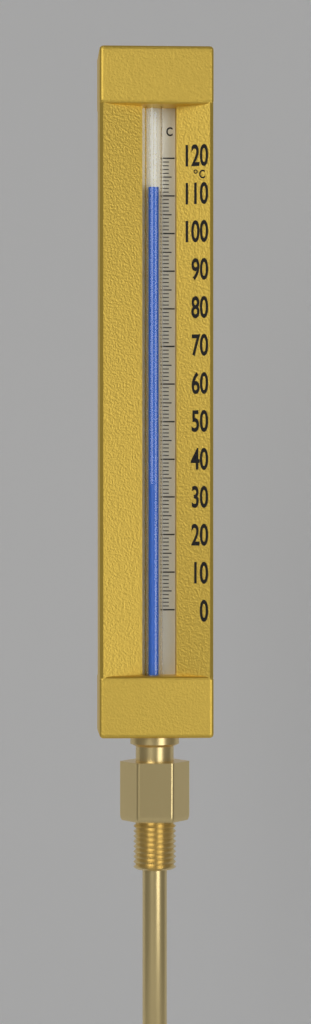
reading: 112 °C
